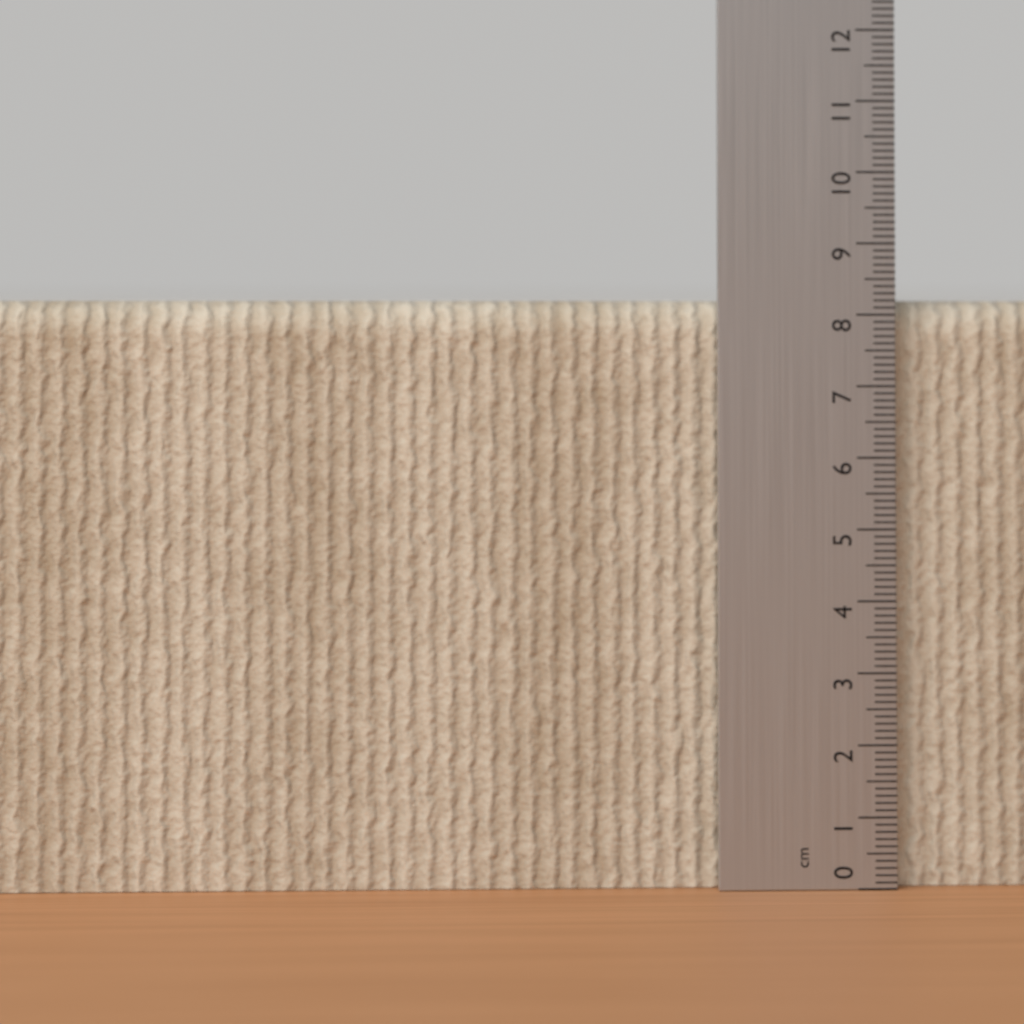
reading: 8.2 cm
